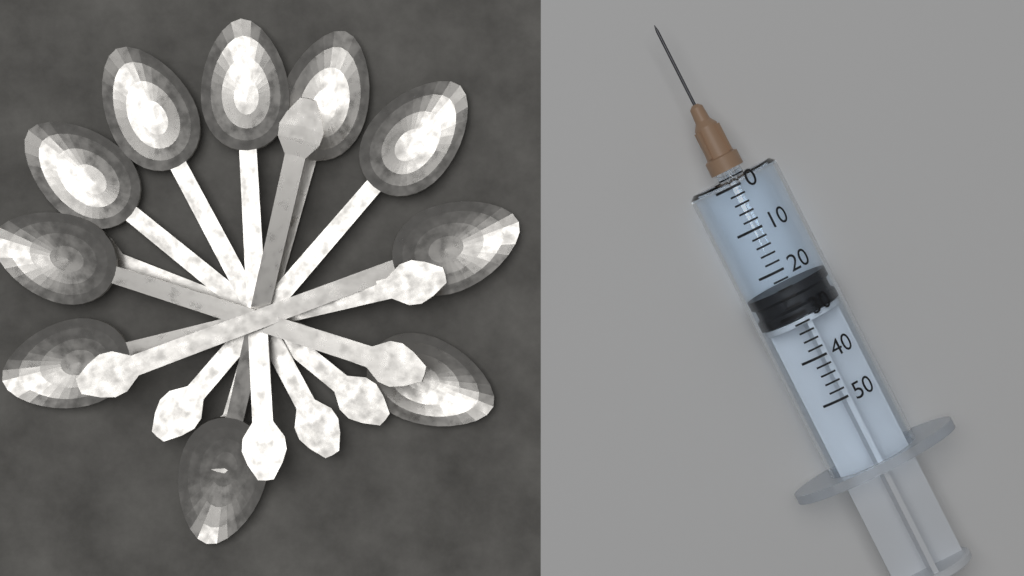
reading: 24 (no unit)
